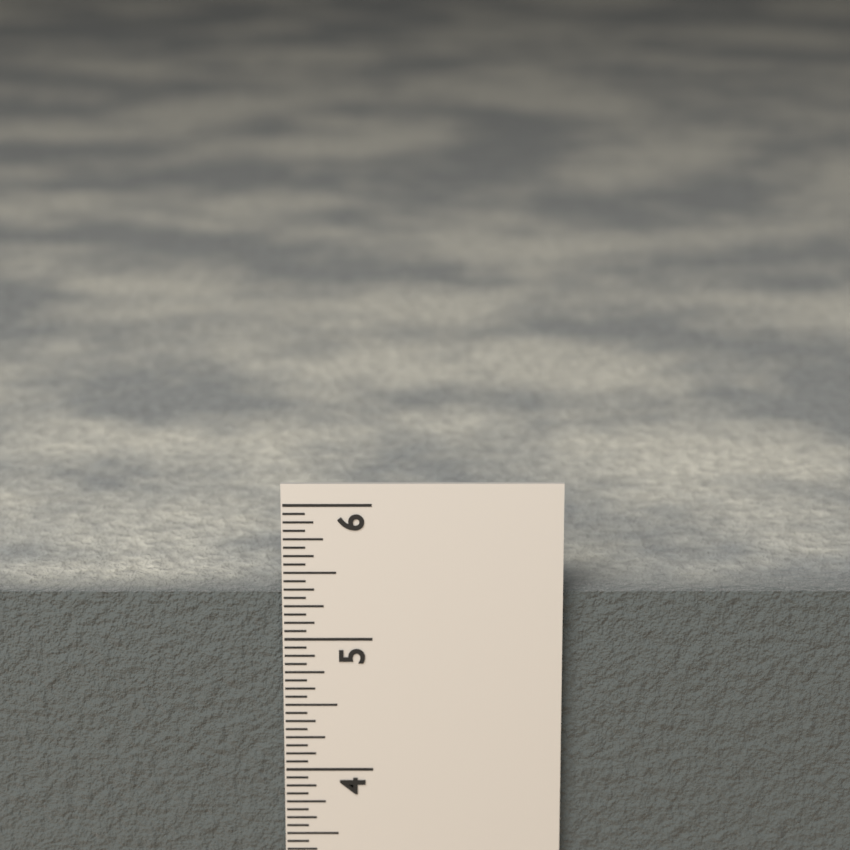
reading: 5.3125 in
